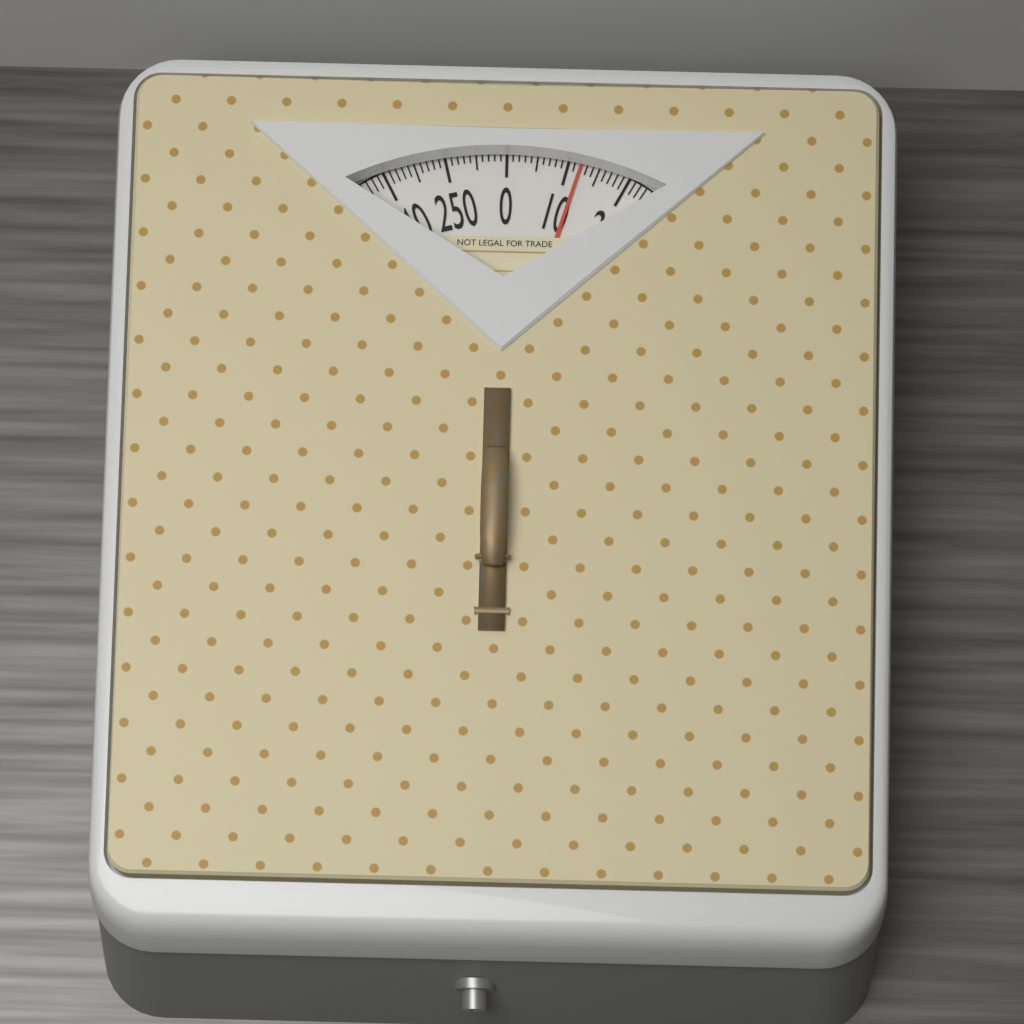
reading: 12 (no unit)
